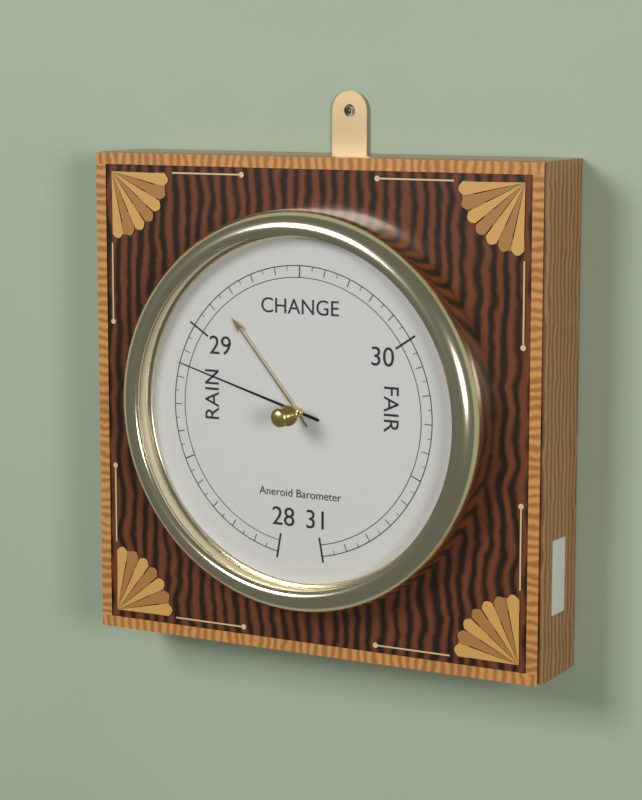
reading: 28.85 inHg
